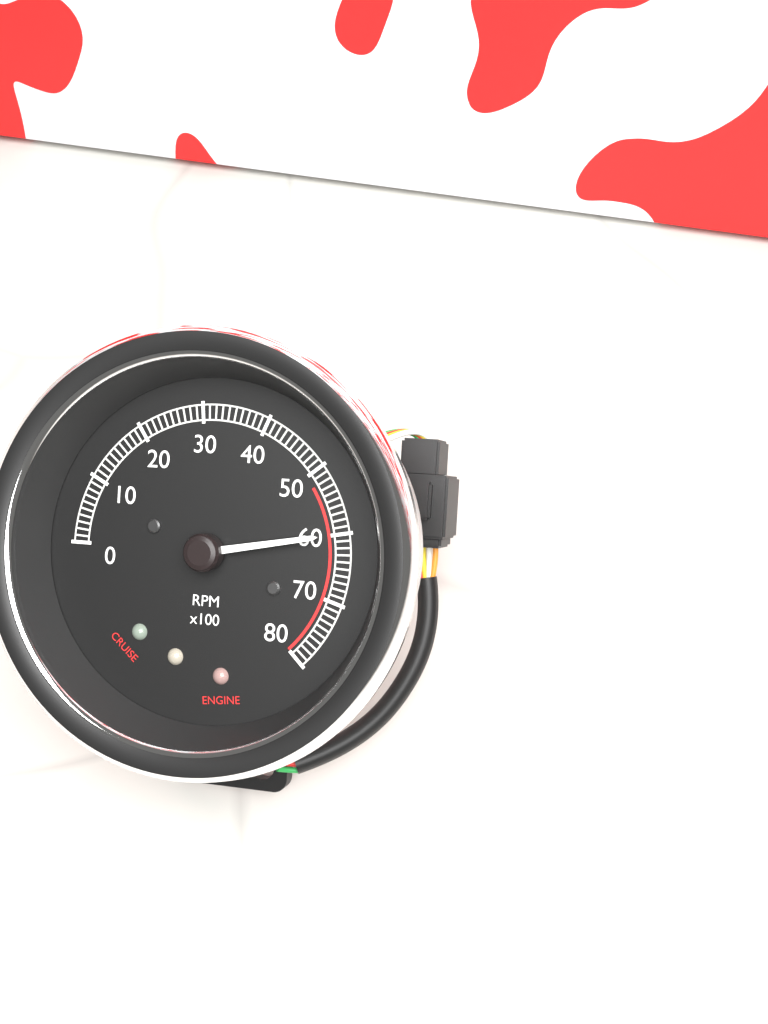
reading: 6000 RPM
